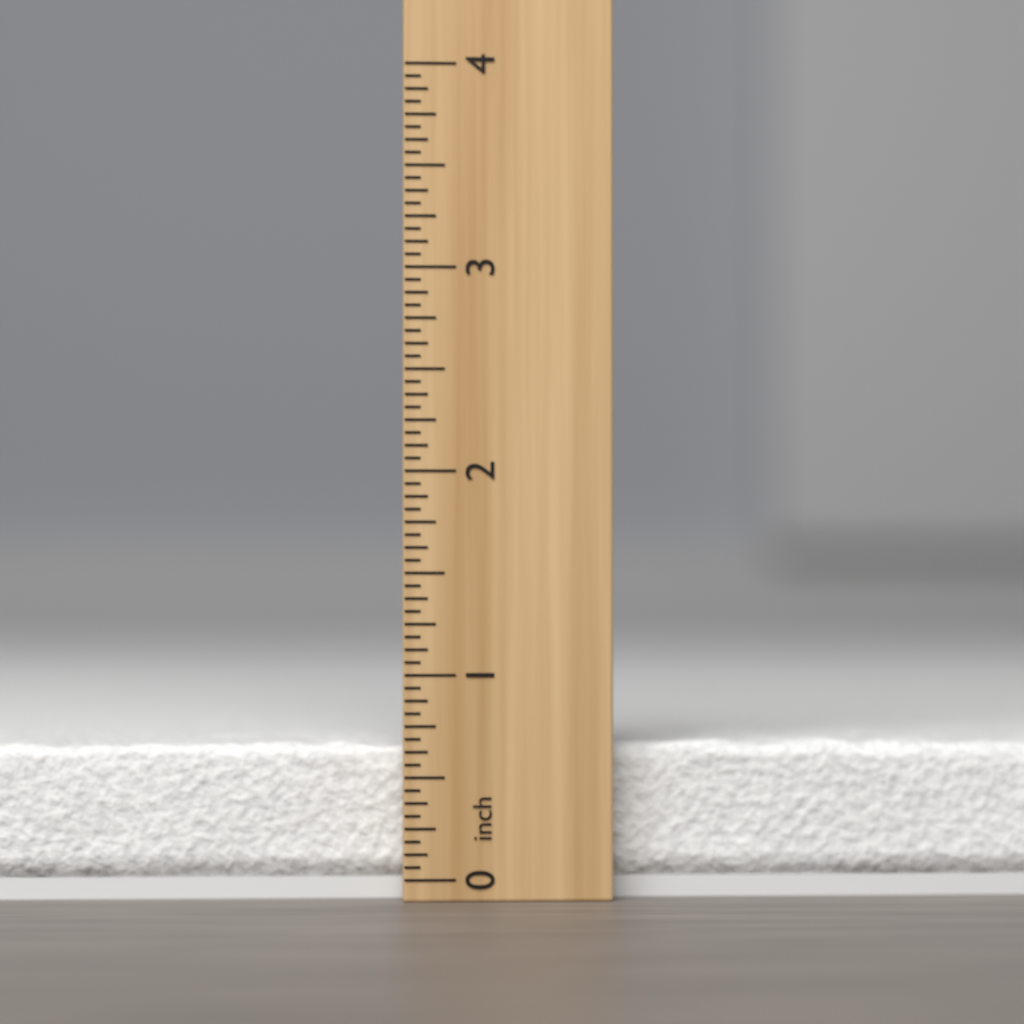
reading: 0.6875 inch
